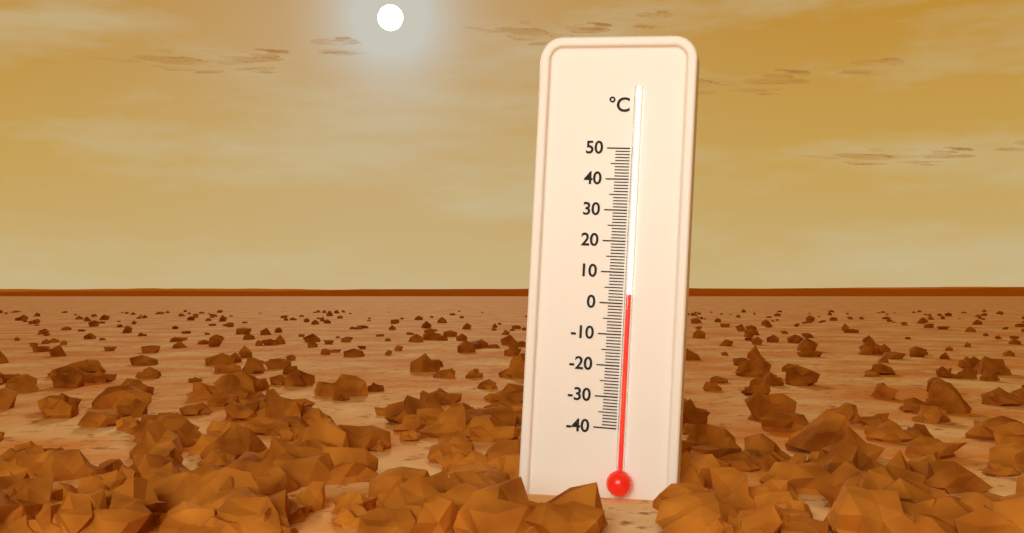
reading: 3 °C
